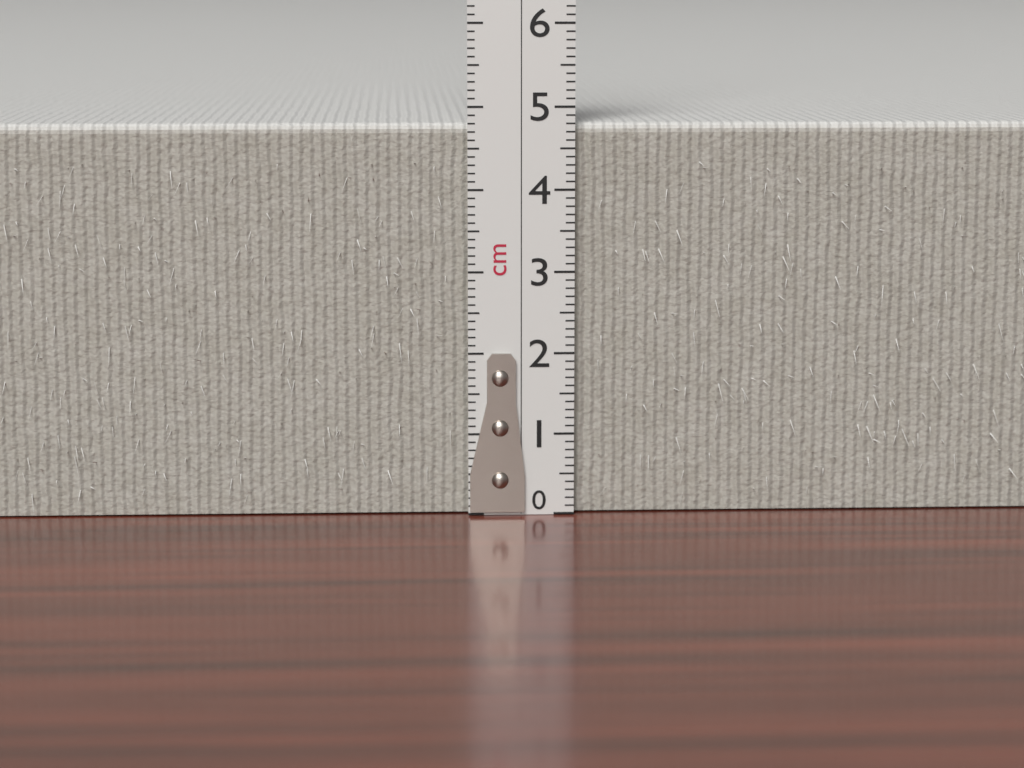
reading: 4.8 cm
